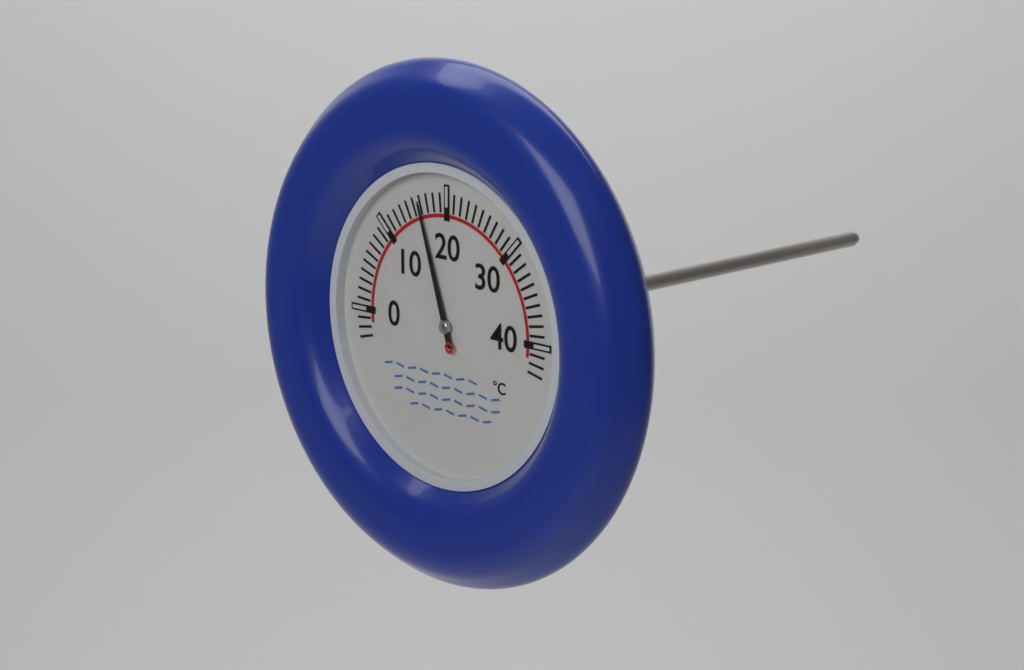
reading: 16 °C
